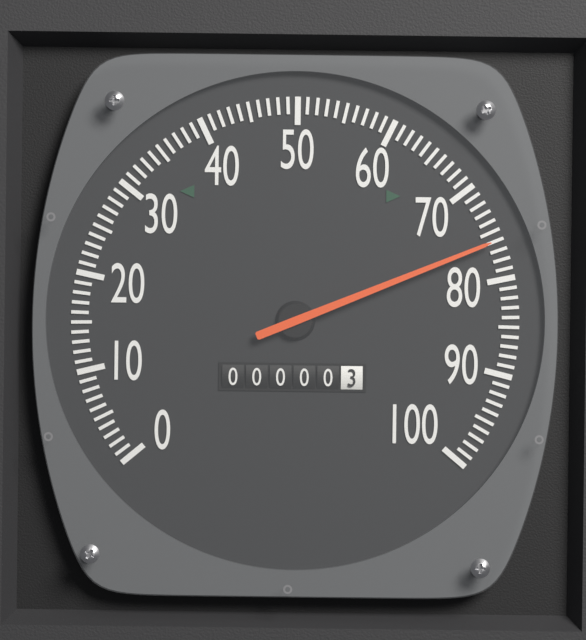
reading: 76 (no unit)
